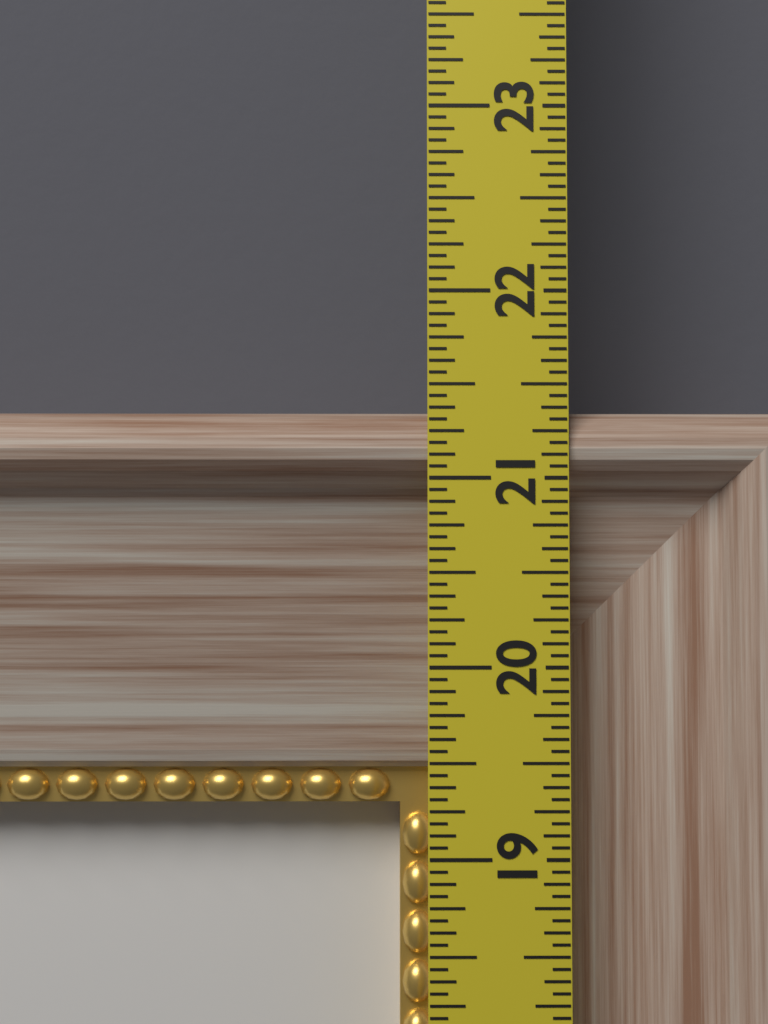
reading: 21.3750 in
